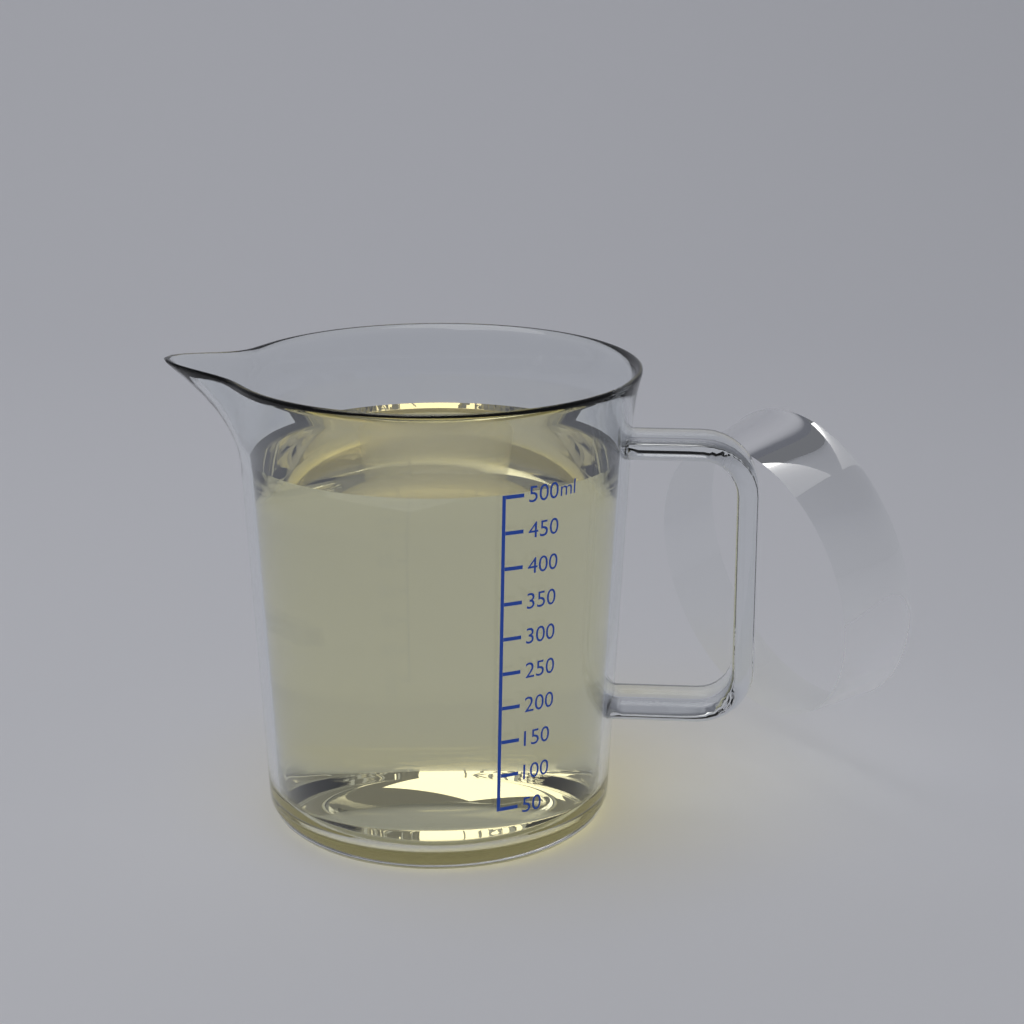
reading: 500 ml
